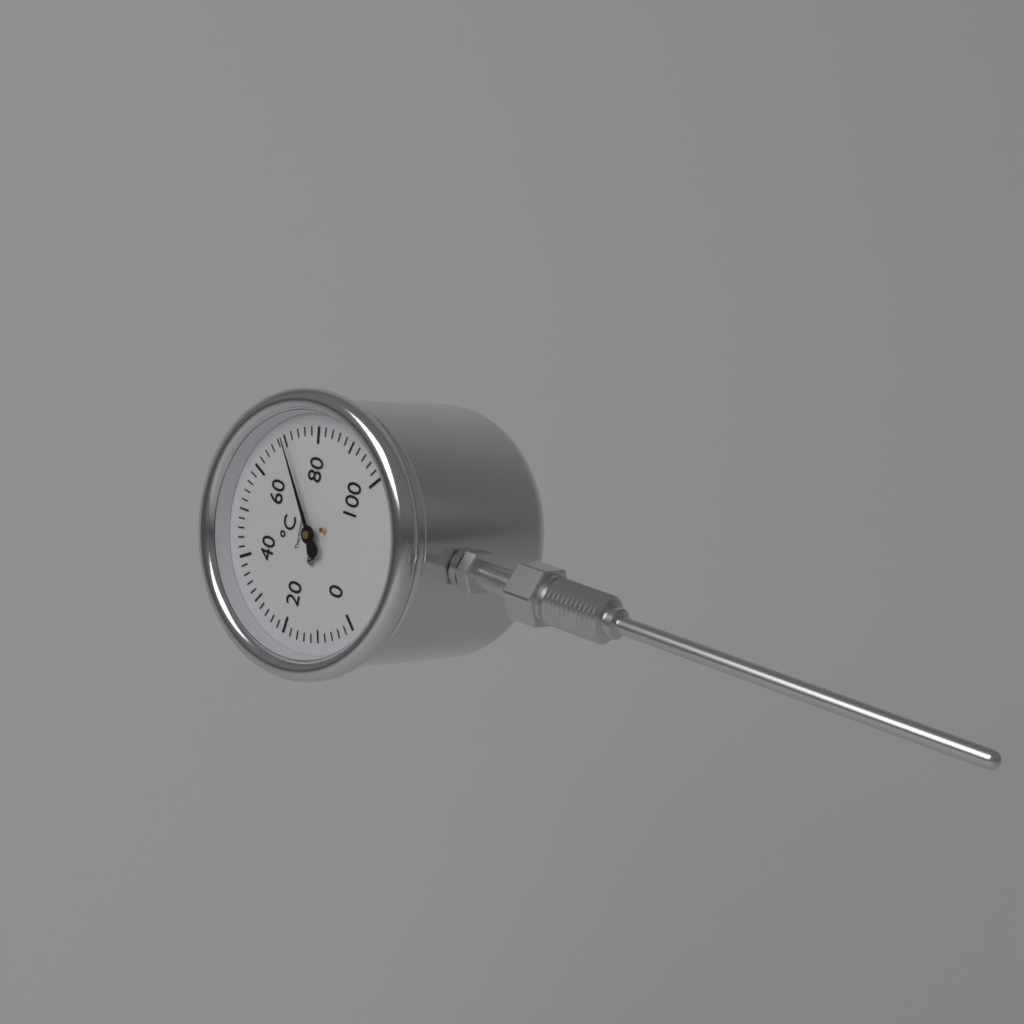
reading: 70 °C
